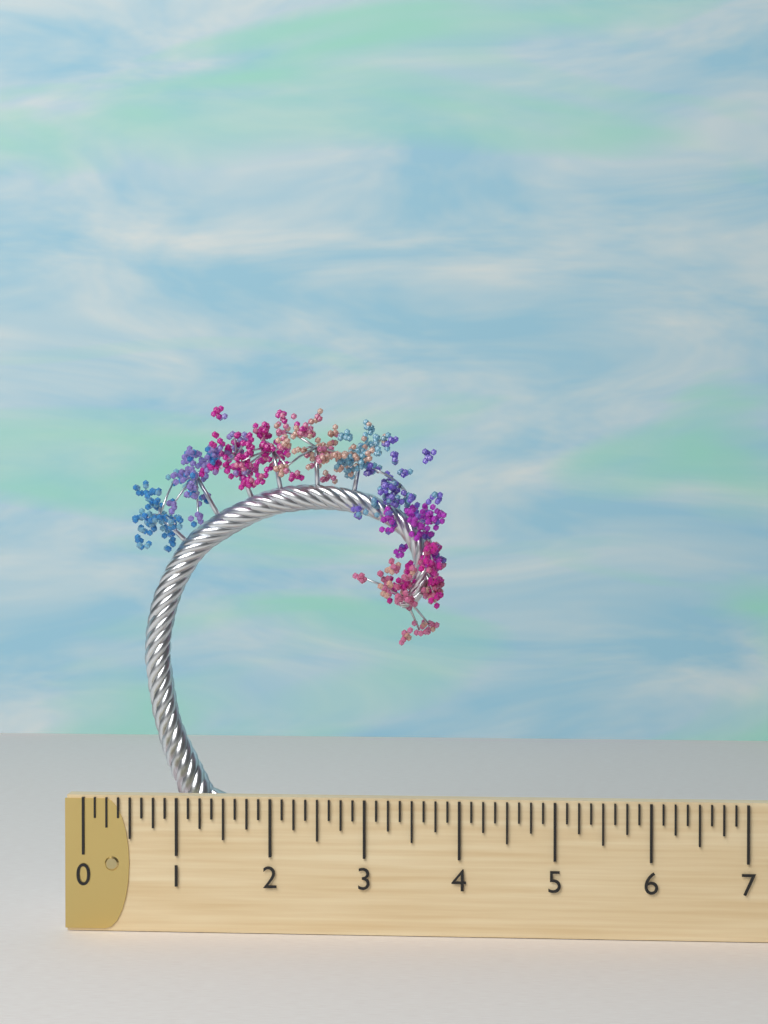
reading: 3.875 (no unit)
